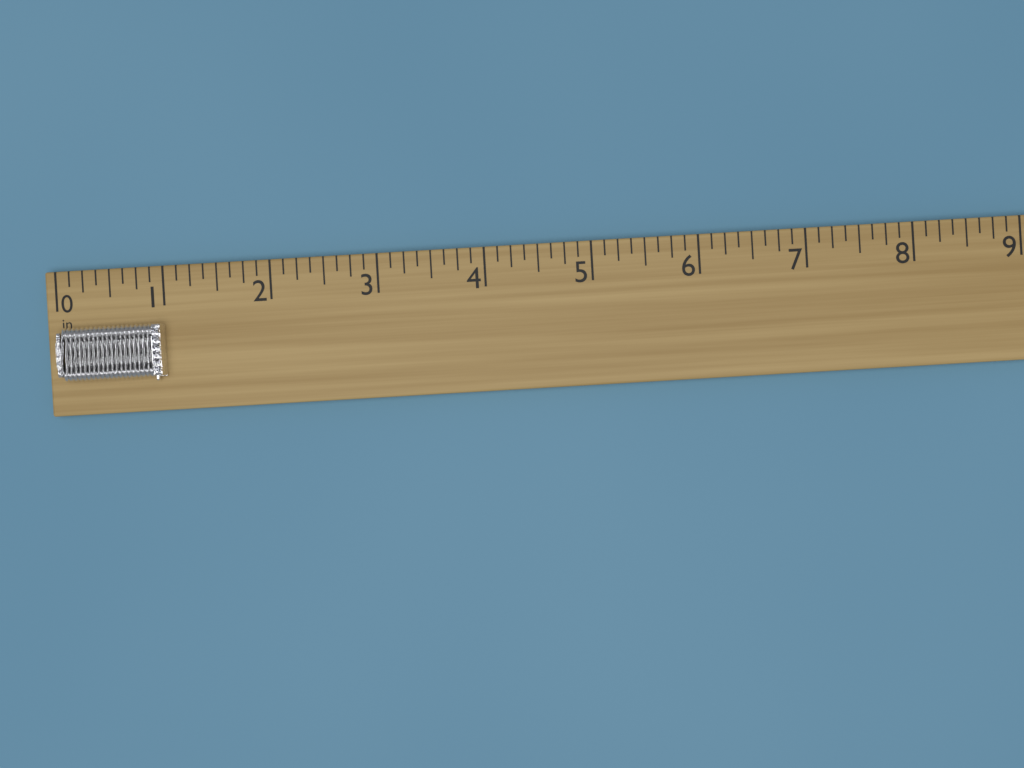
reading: 1.000 in
